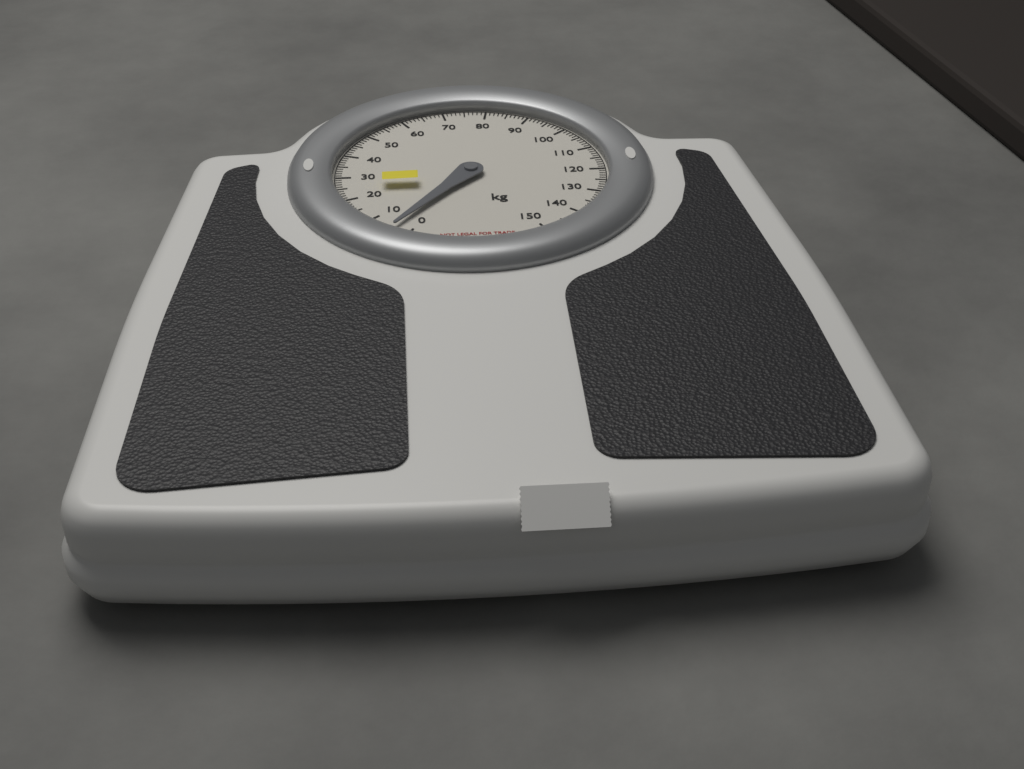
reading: 4 kg
